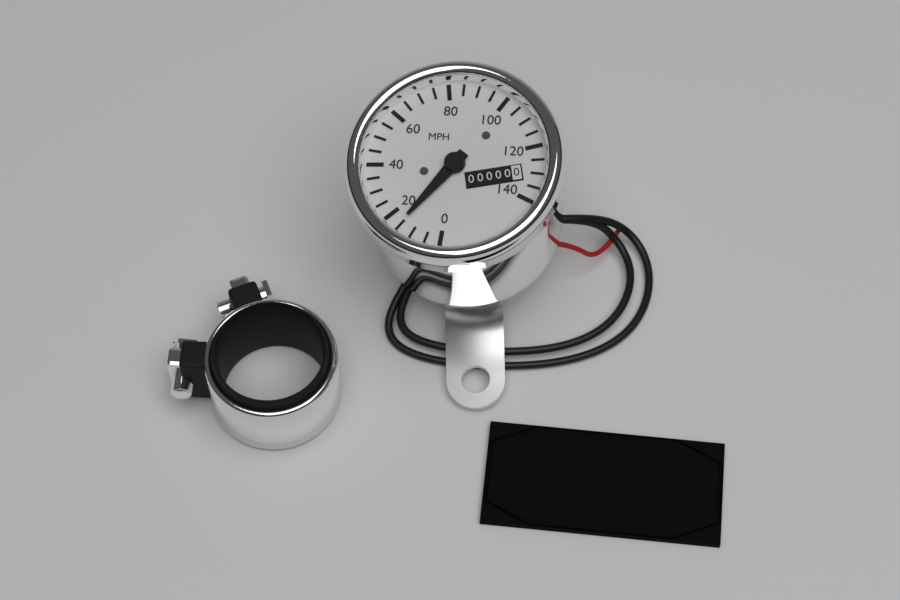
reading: 15 MPH
